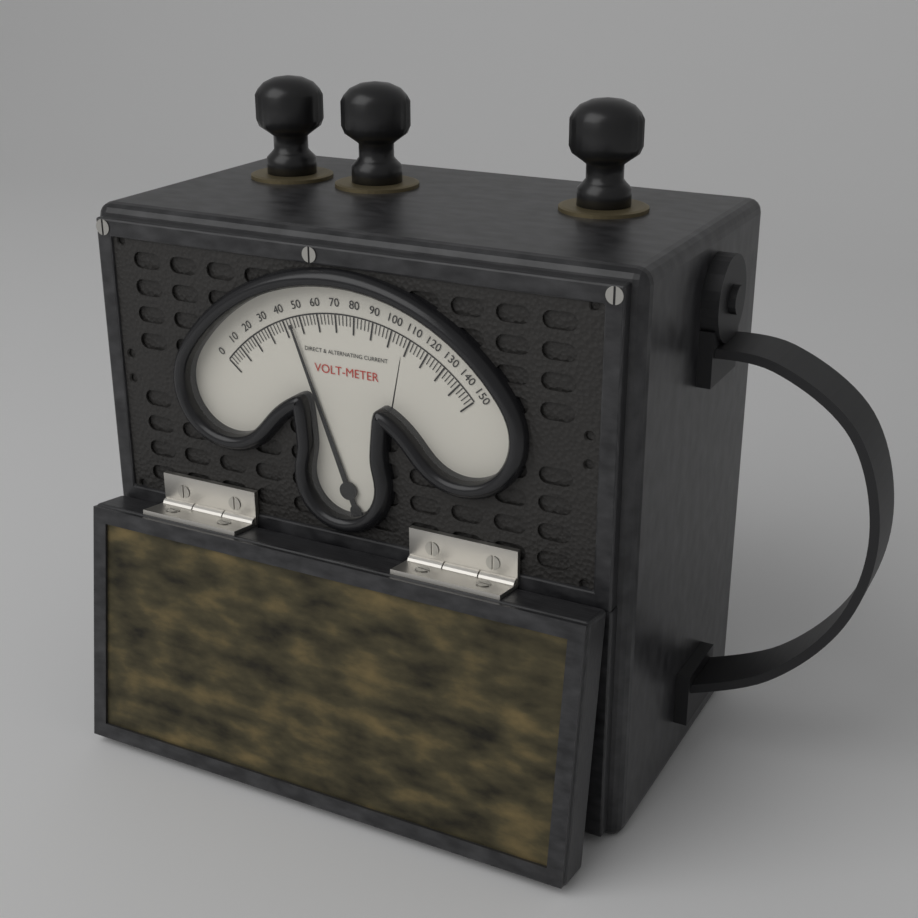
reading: 44 V
